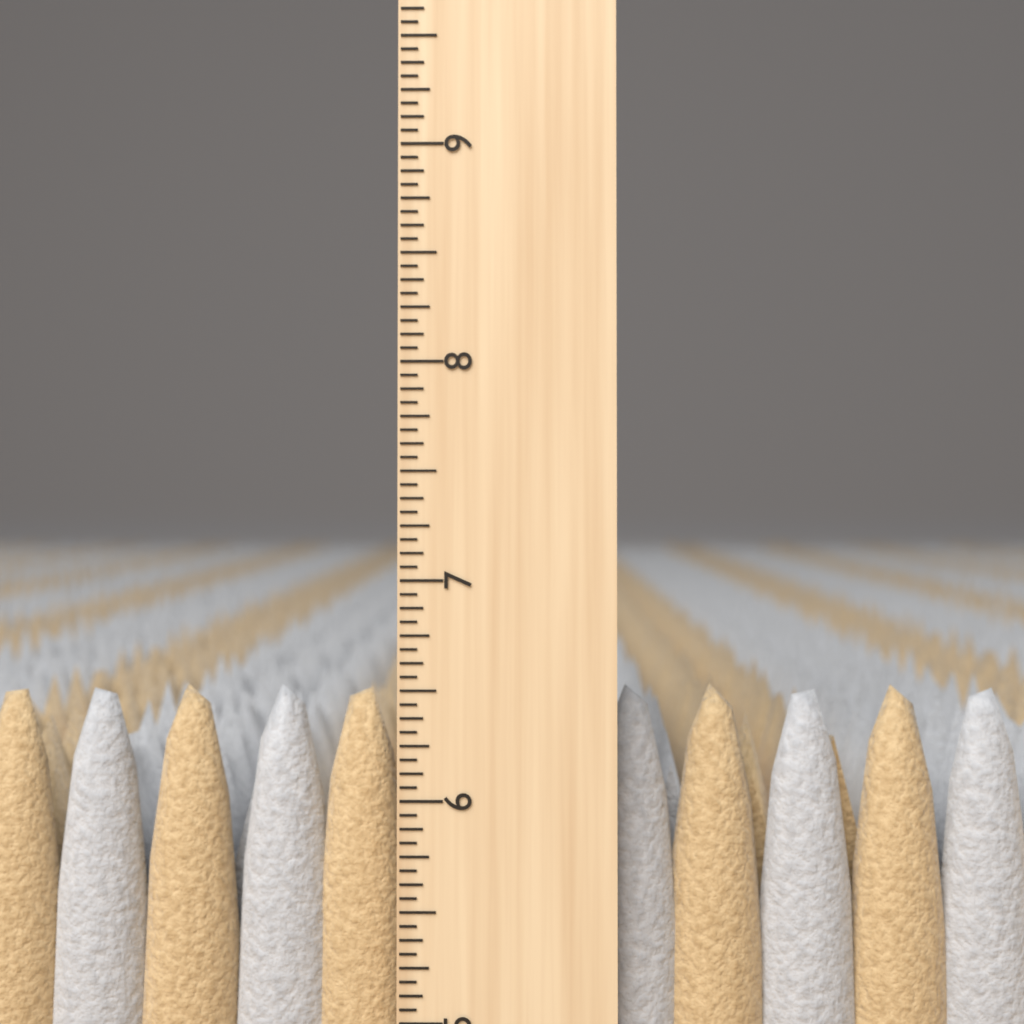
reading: 6.5000 inch
